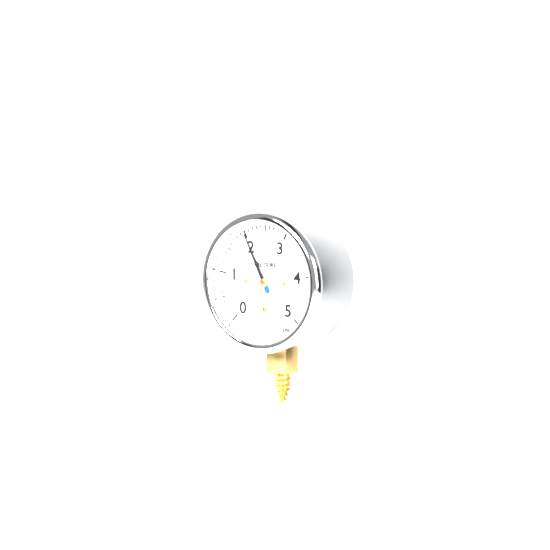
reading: 2.0 psi
